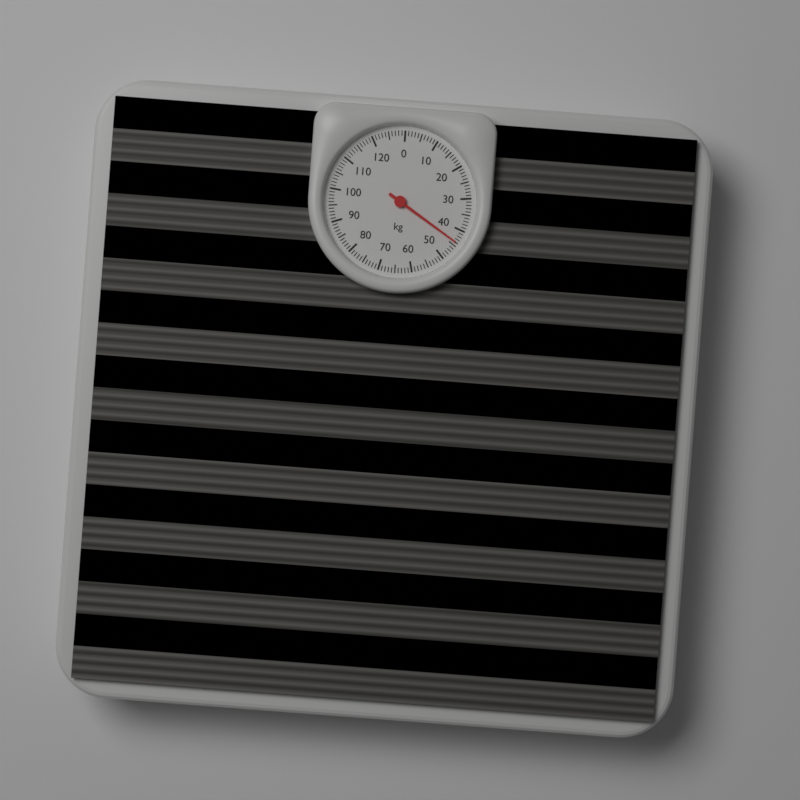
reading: 44 kg
